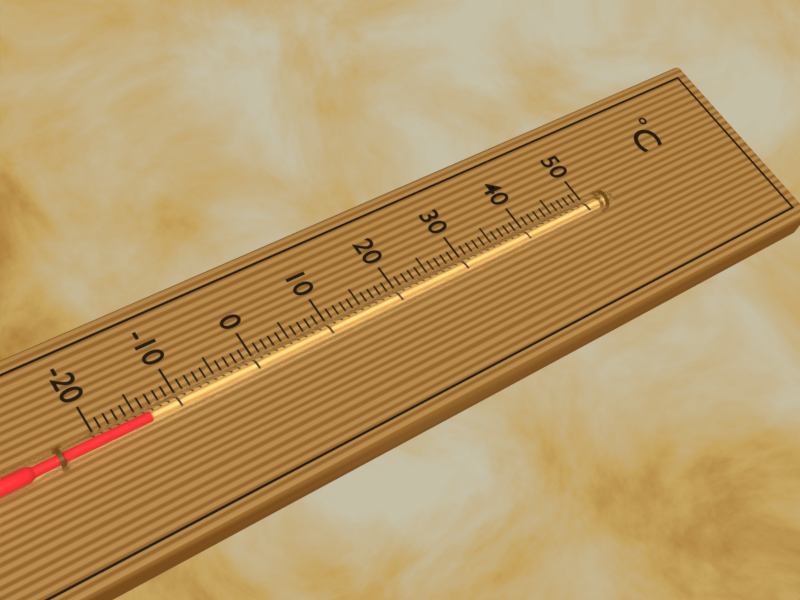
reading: -14 °C
